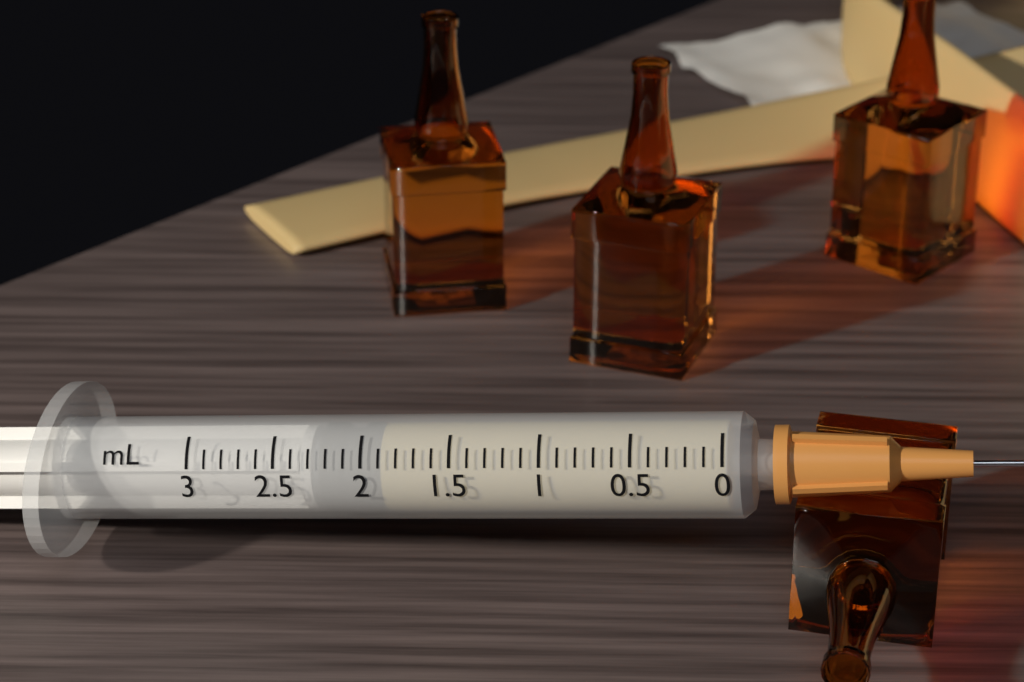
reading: 1.9 mL
